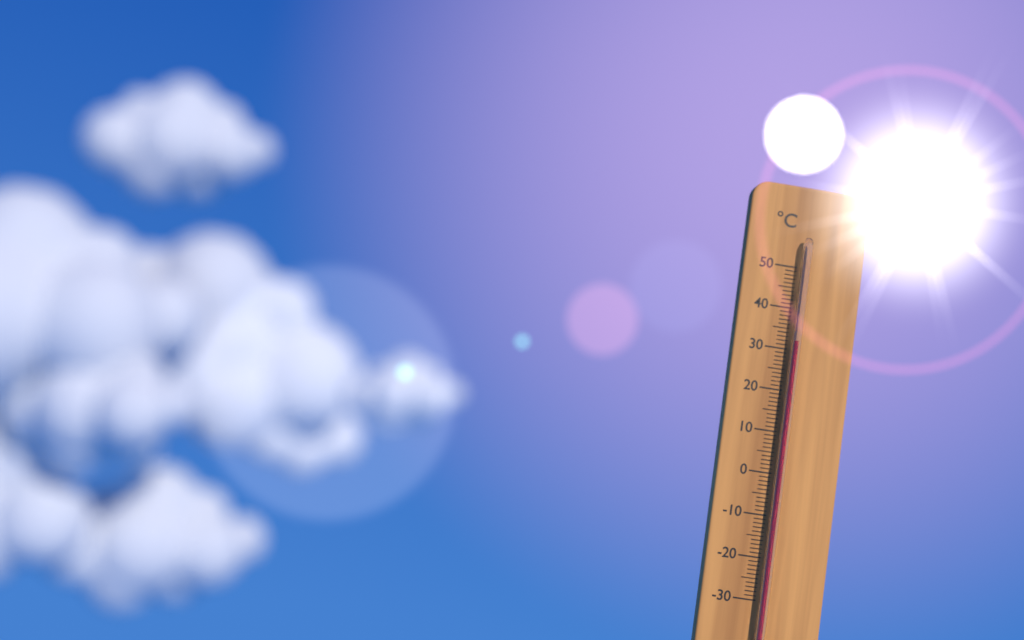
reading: 32 °C
